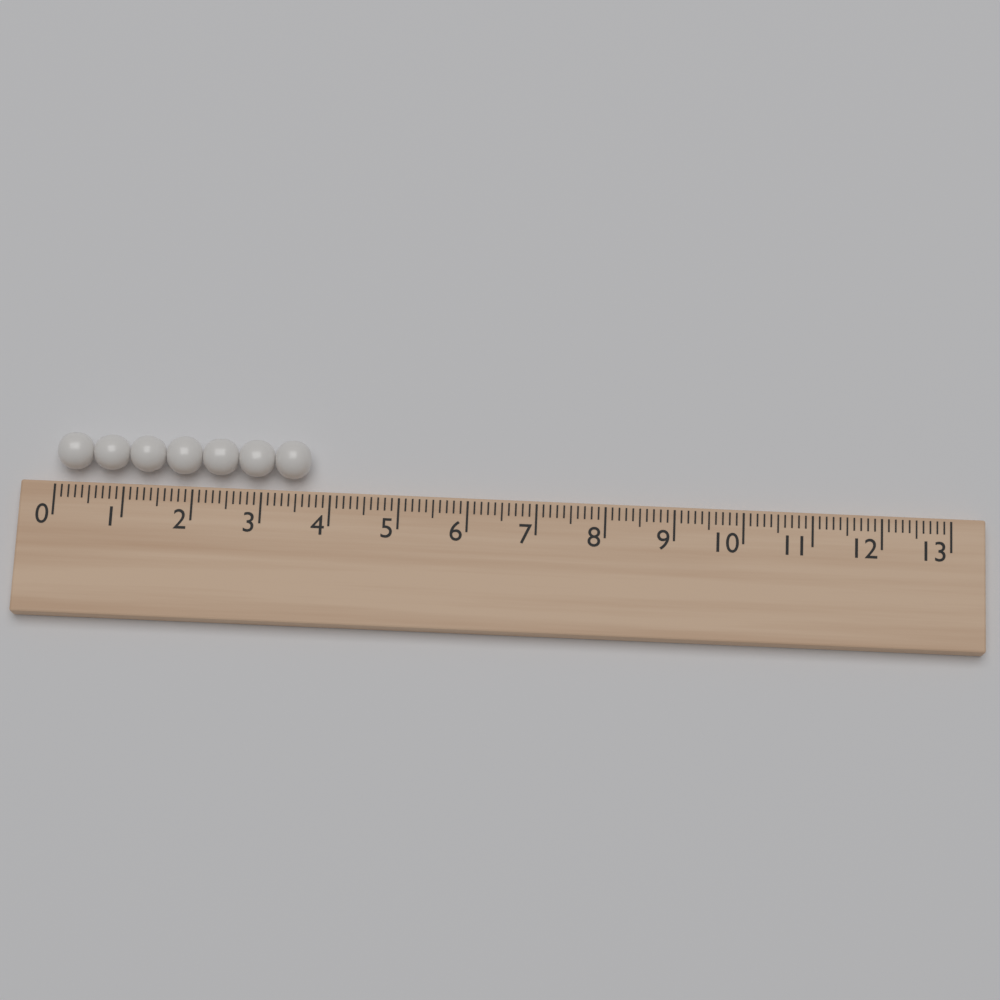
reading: 3.7 (no unit)
